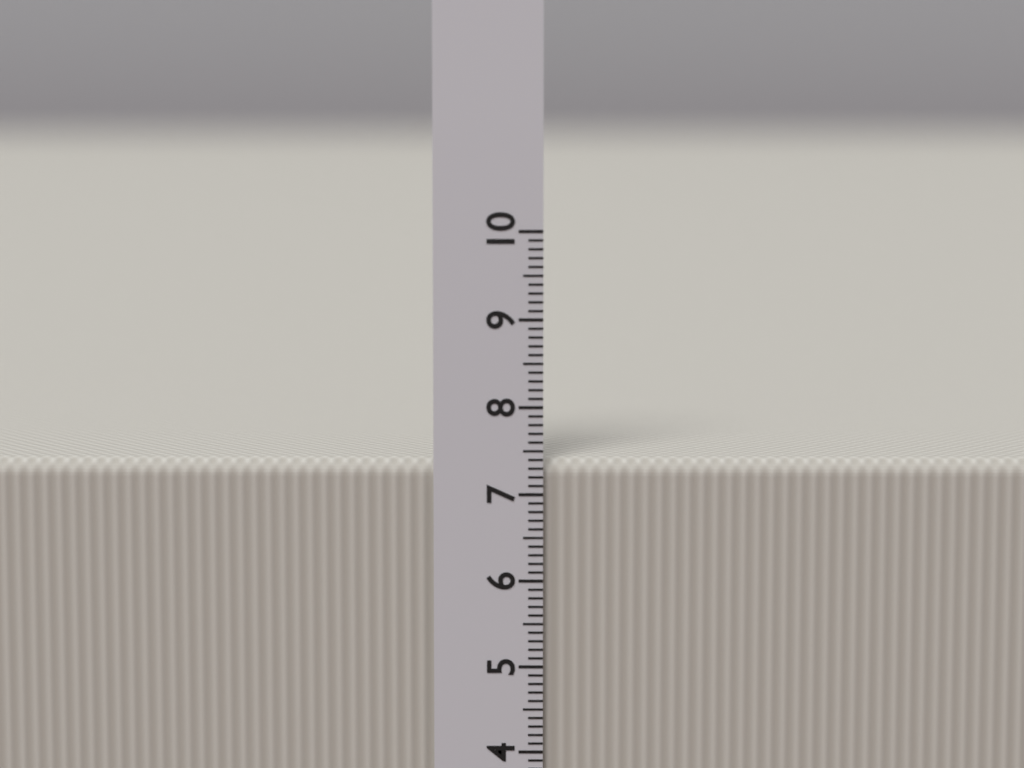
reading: 7.4 cm
